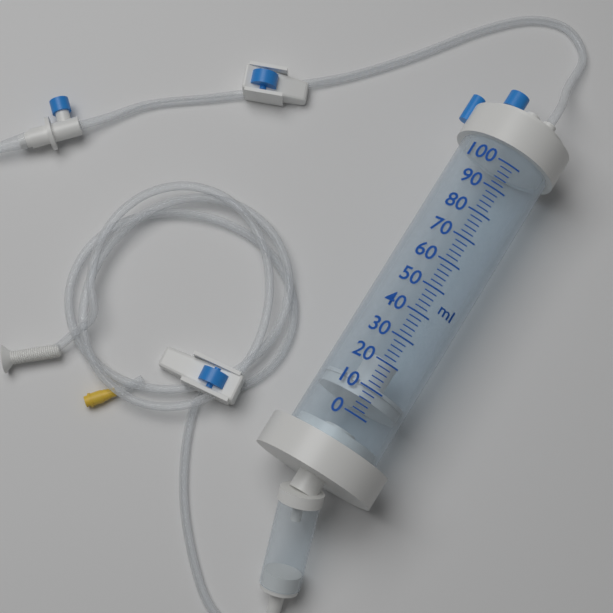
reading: 6 ml
